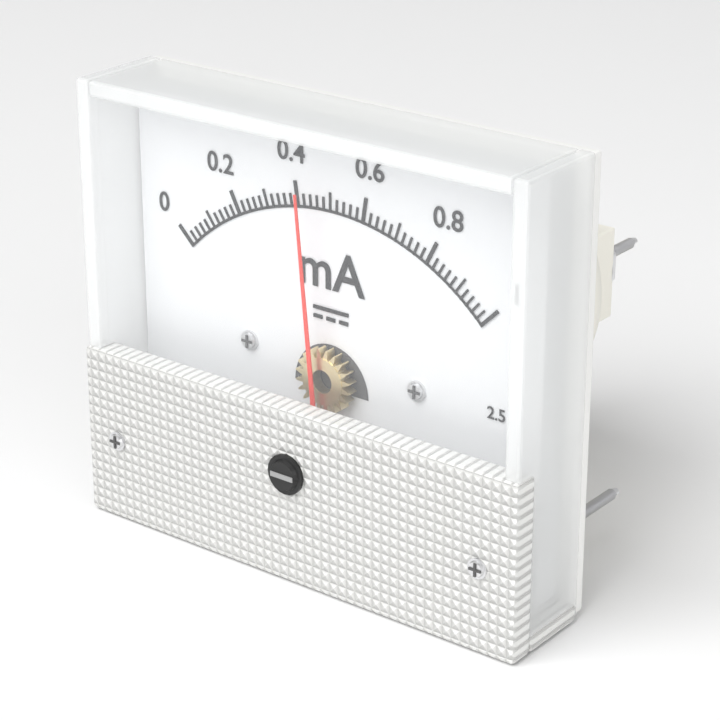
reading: 0.44 mA
